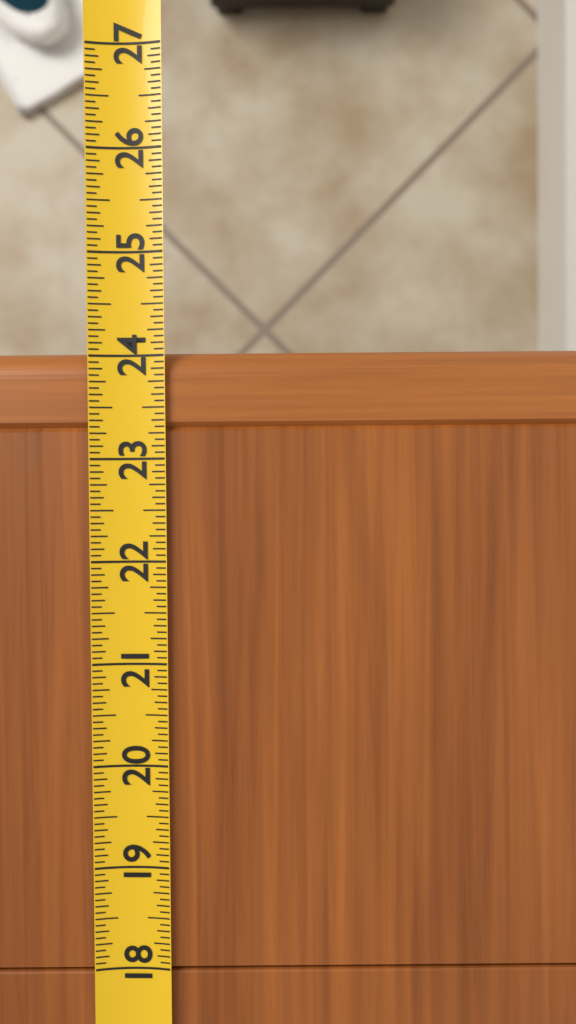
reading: 24.0625 (no unit)
